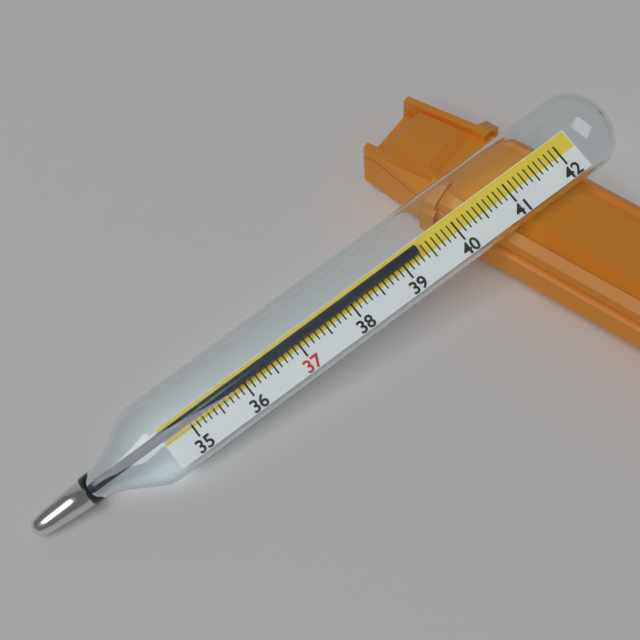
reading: 39.3 (no unit)
